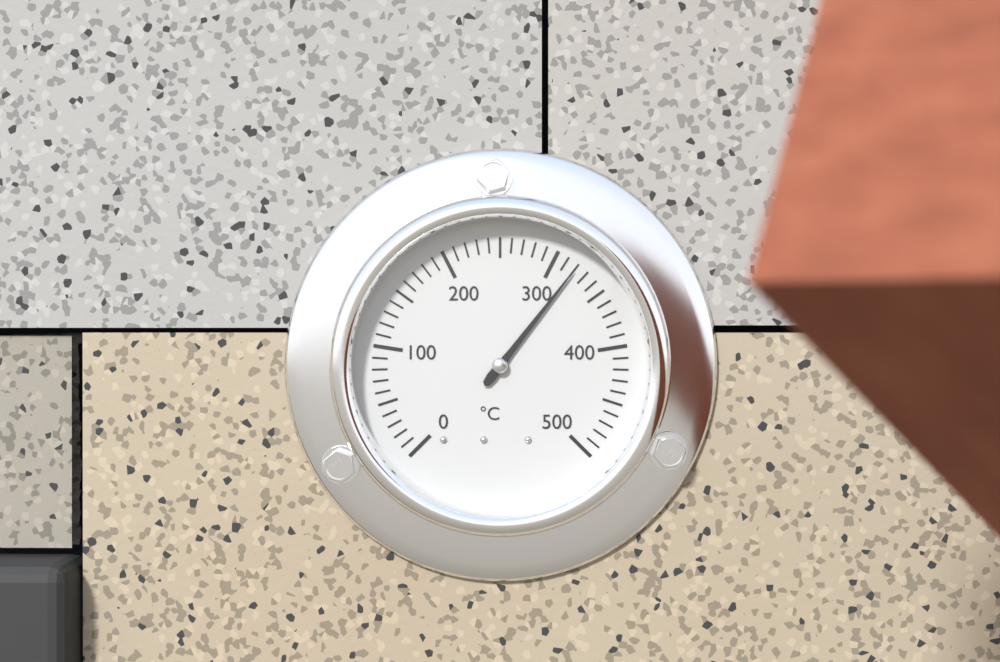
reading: 320 °C
